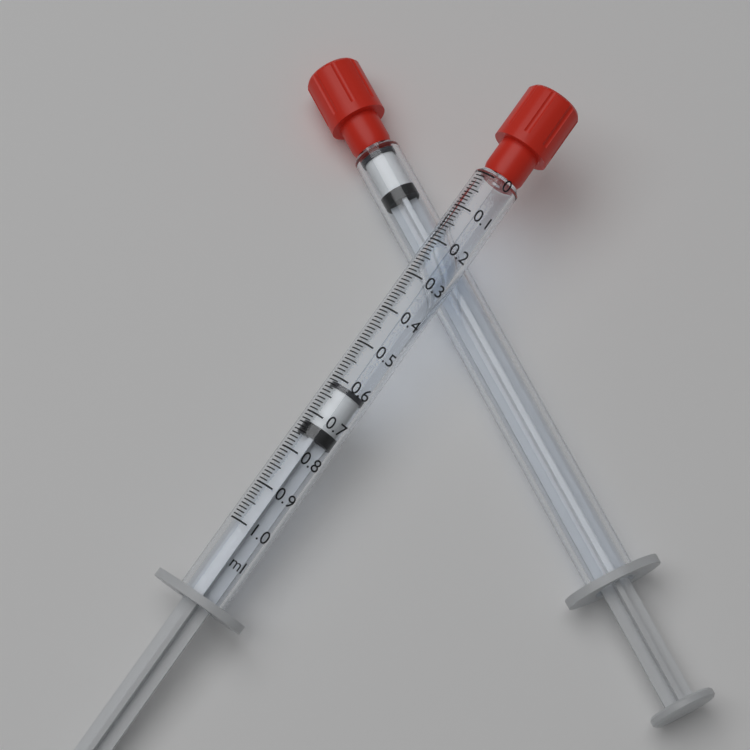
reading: 0.61 ml
